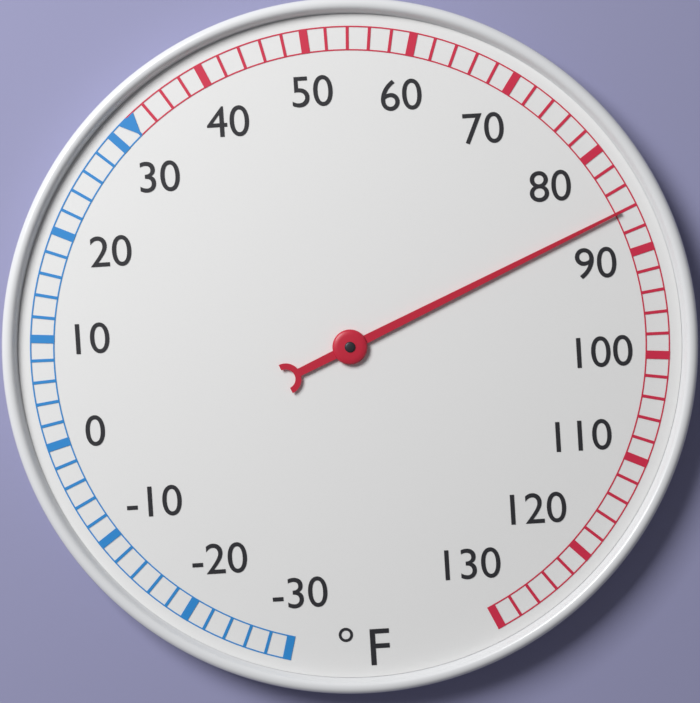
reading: 86 °F
